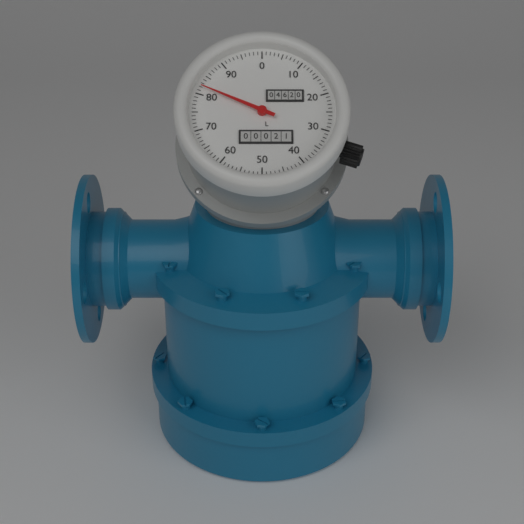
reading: 82 L
